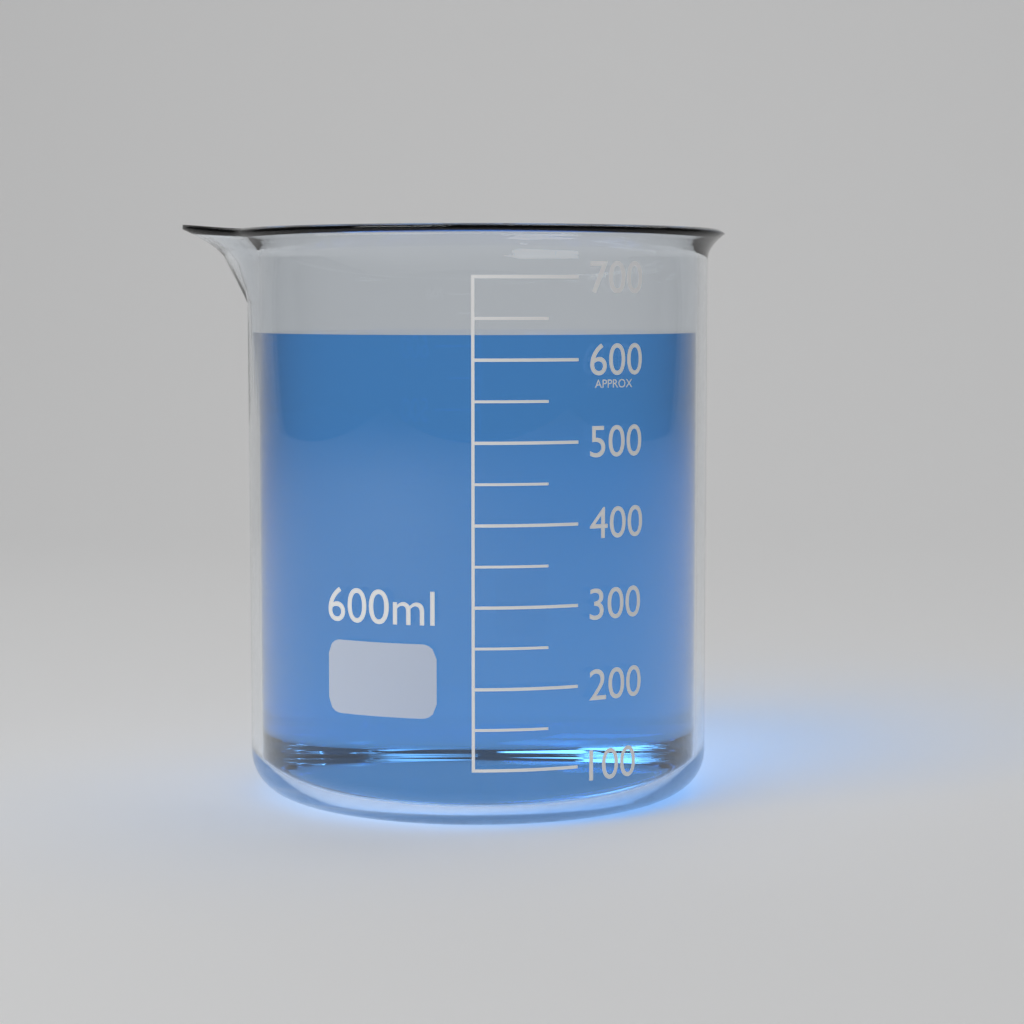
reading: 630 ml
